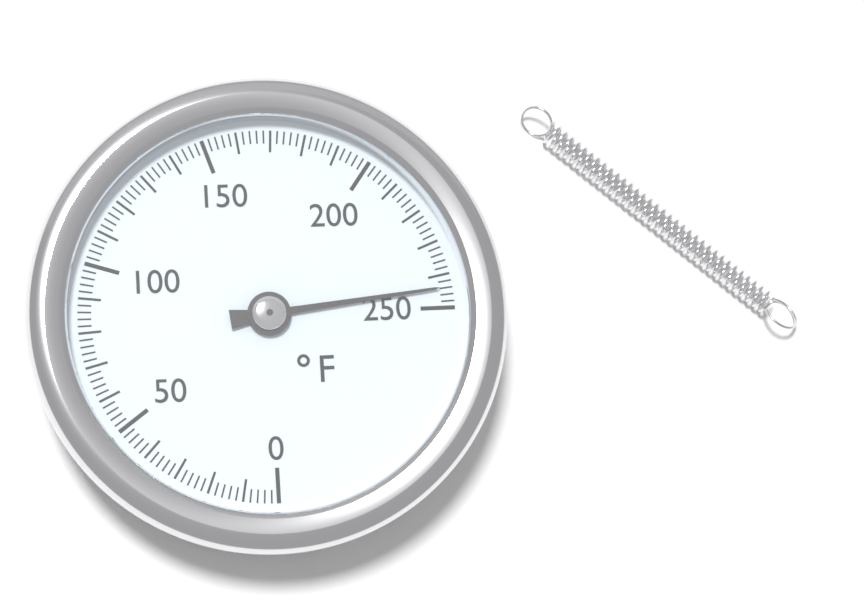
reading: 244 °F
